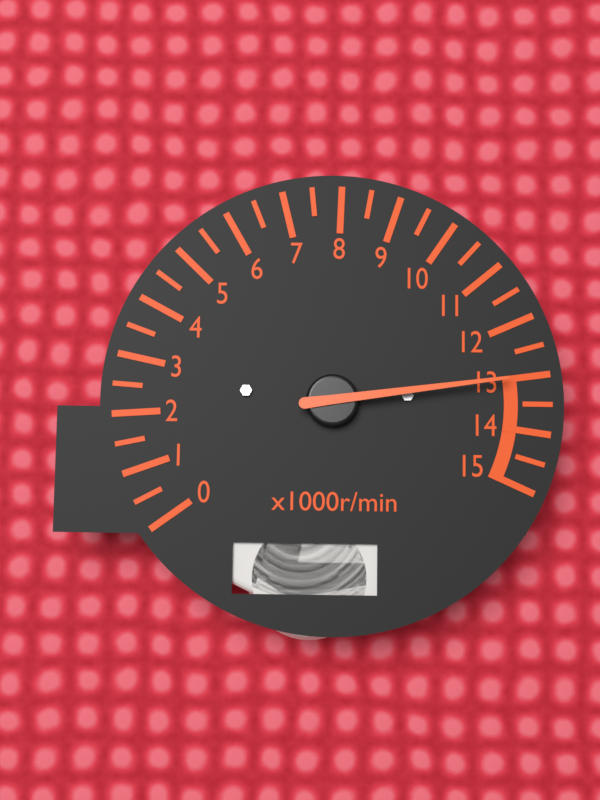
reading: 13.0 x1000r/min
